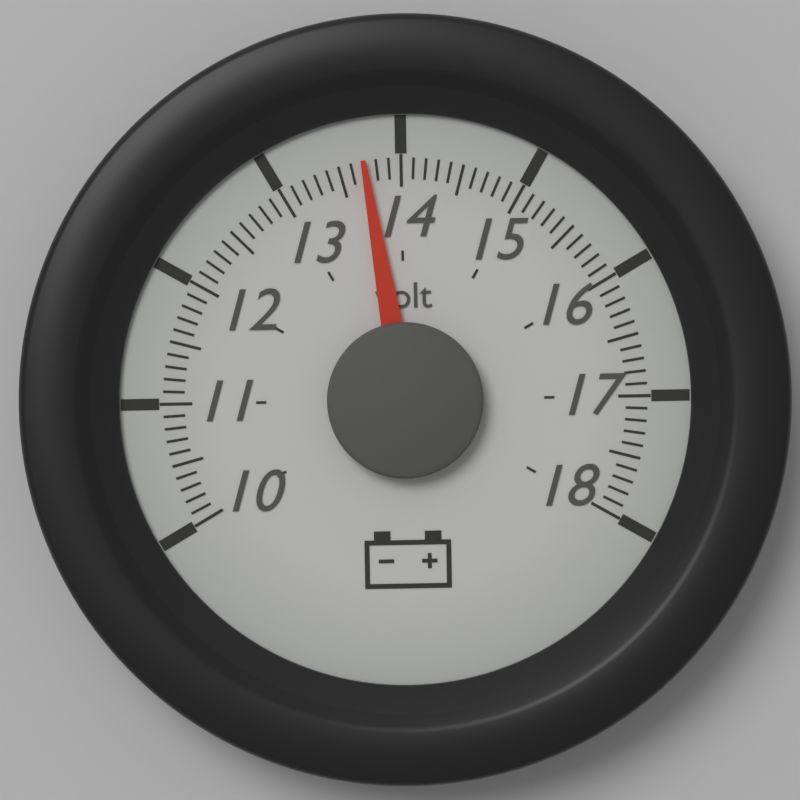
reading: 13.7 volt
